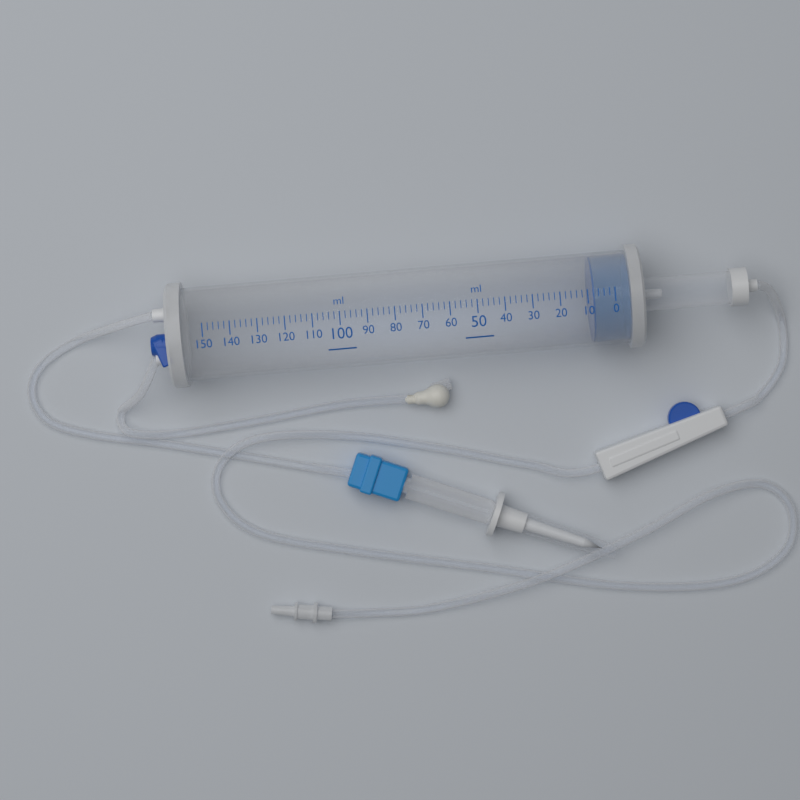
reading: 8 ml
